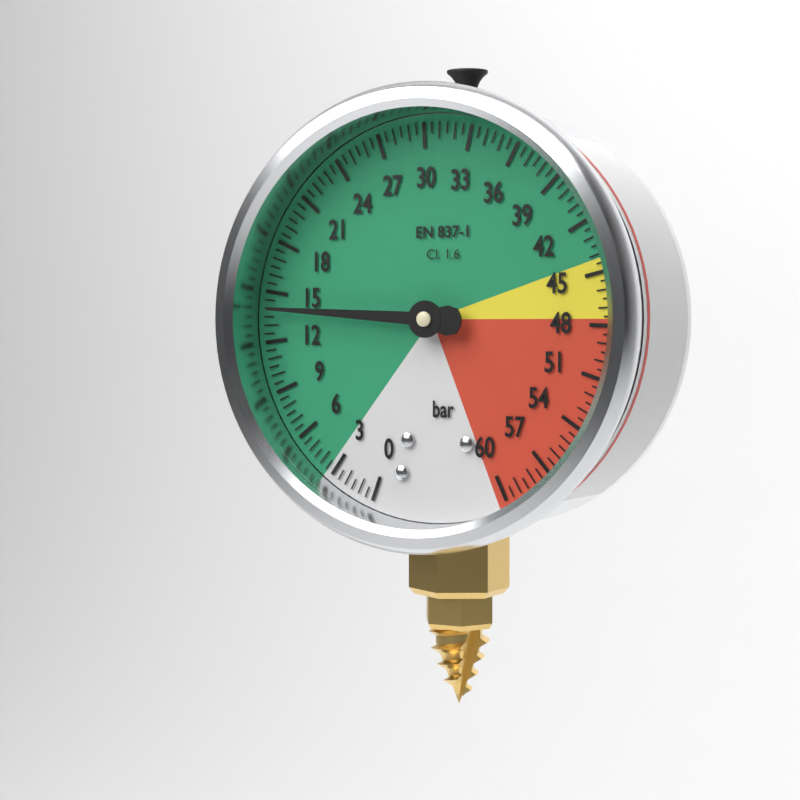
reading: 14.0 bar
